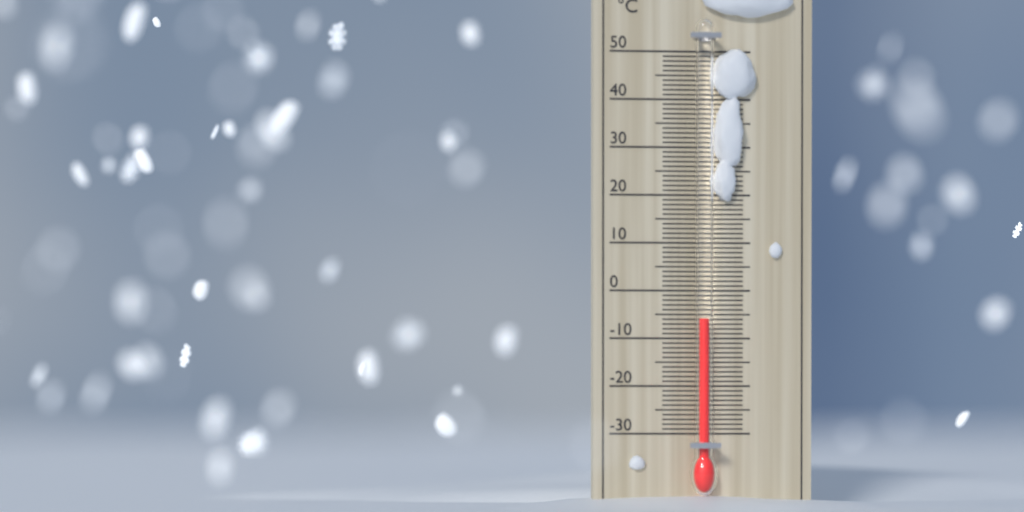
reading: -6 °C
